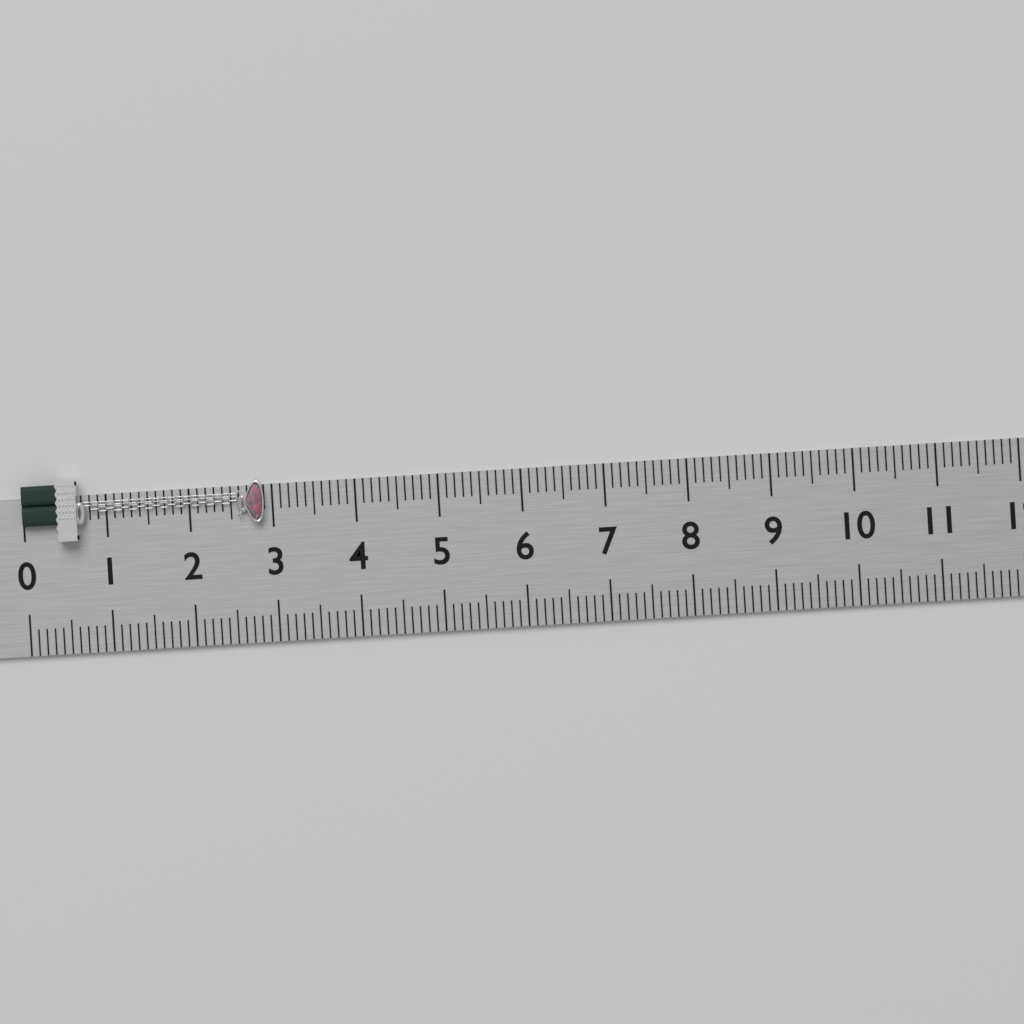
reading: 2.9 (no unit)
